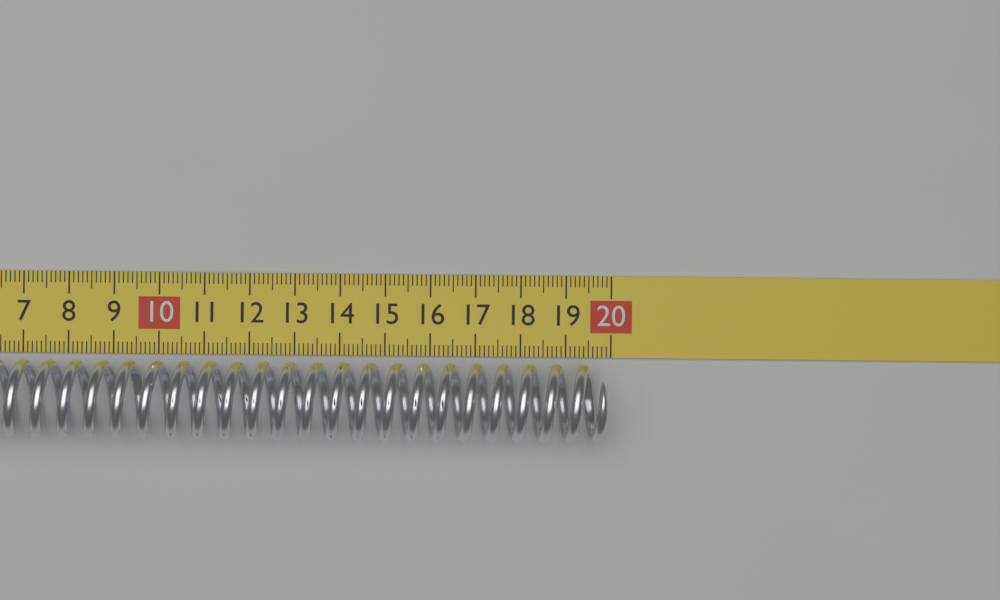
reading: 19.9 cm
